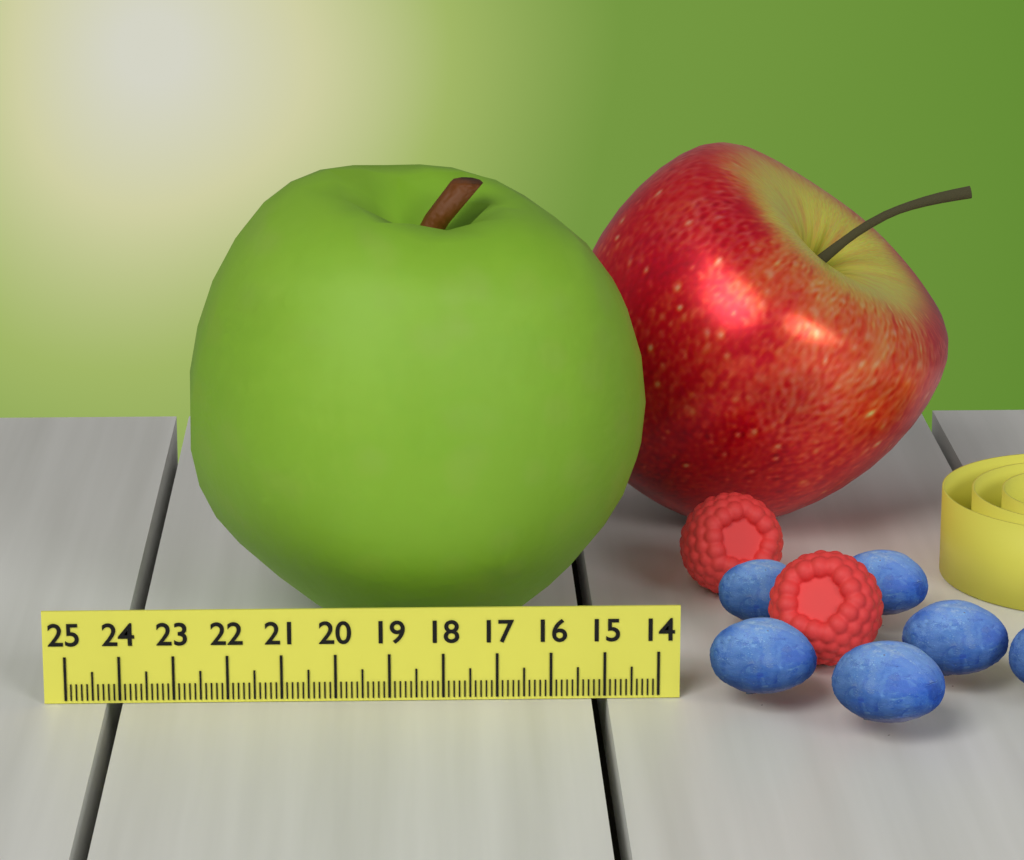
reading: 22.9 (no unit)
